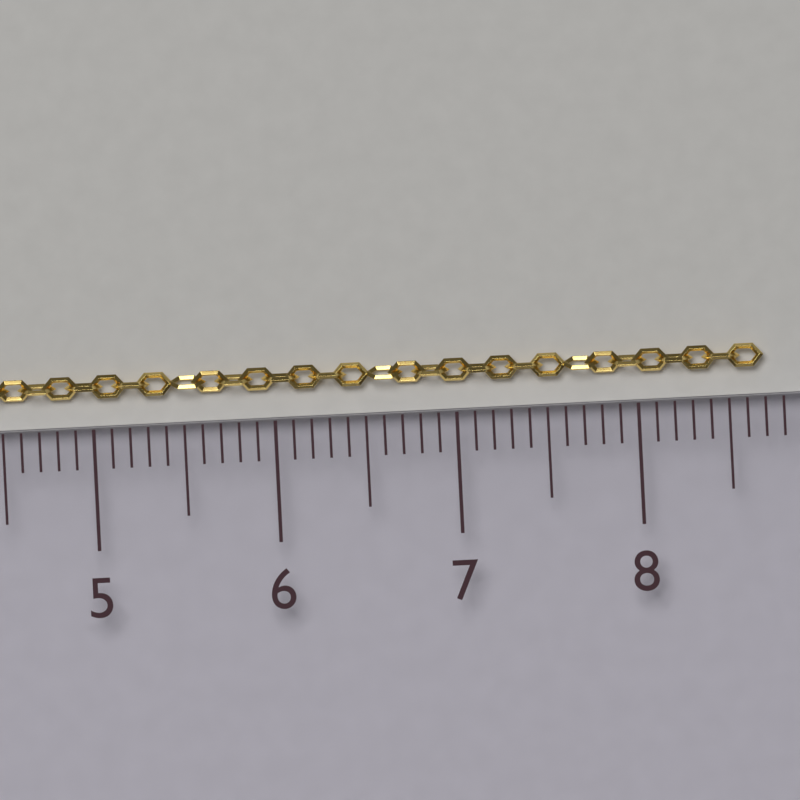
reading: 8.7 cm
